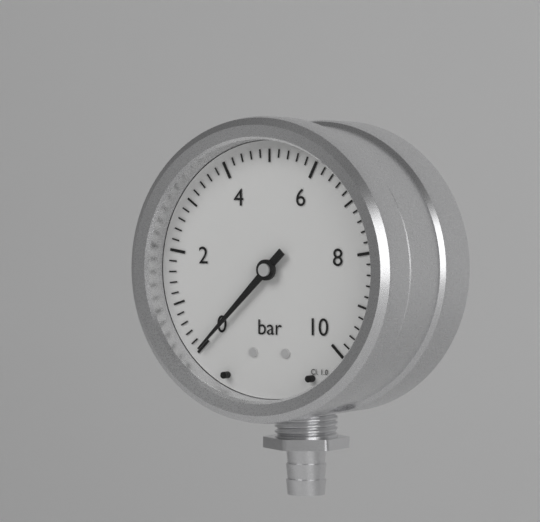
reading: 0.0 bar
